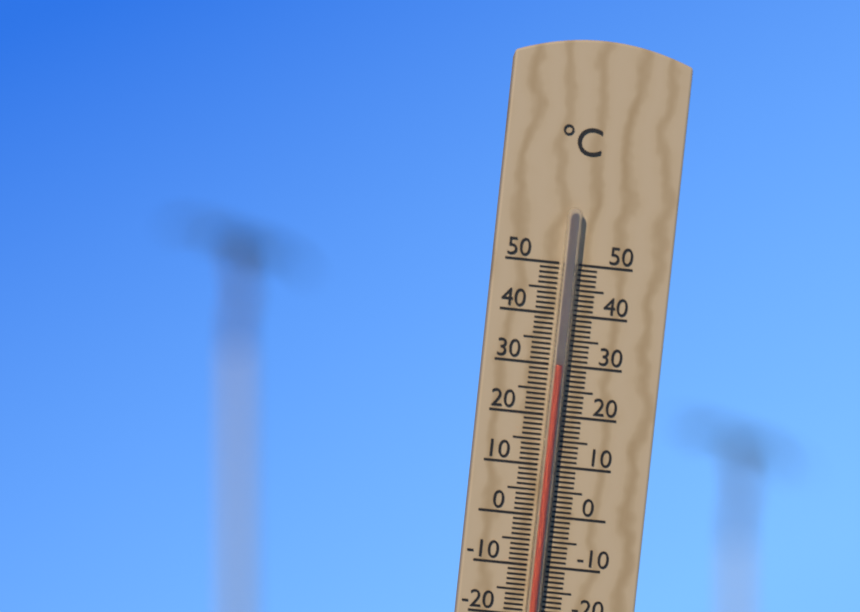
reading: 30 °C
